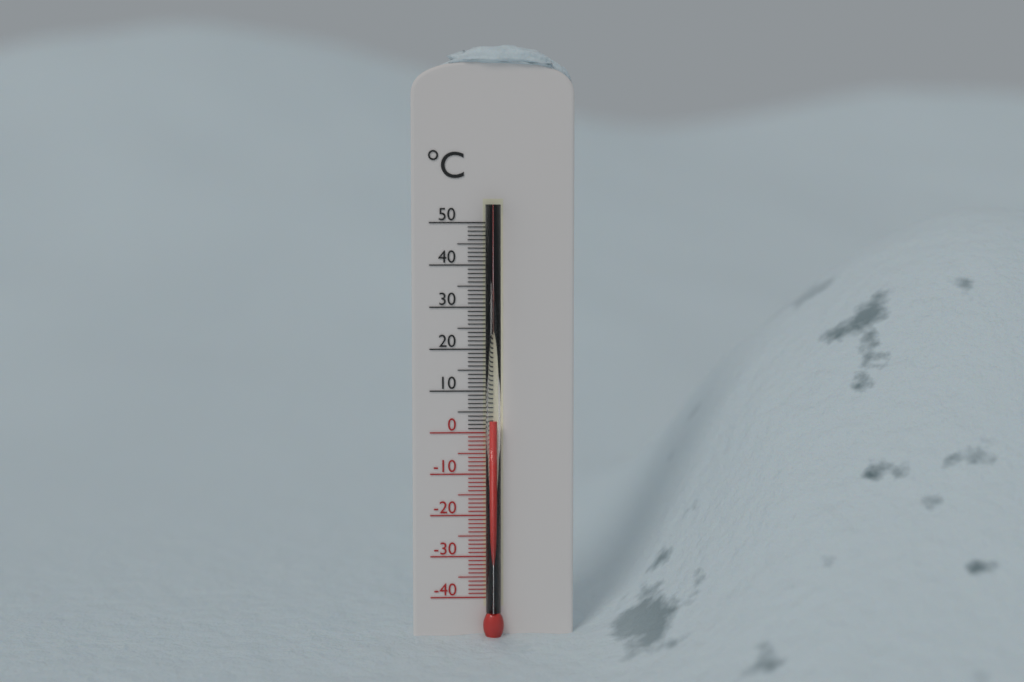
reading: 3 °C
